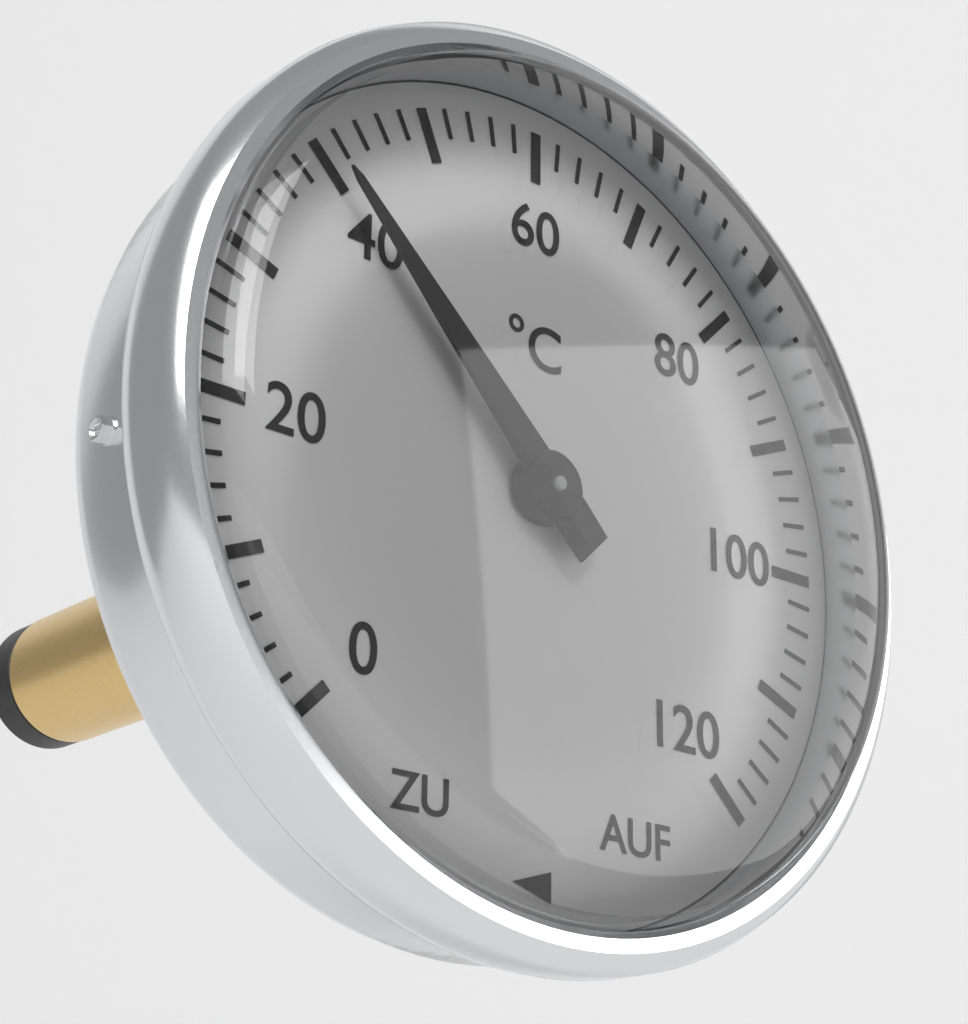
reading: 40 °C
